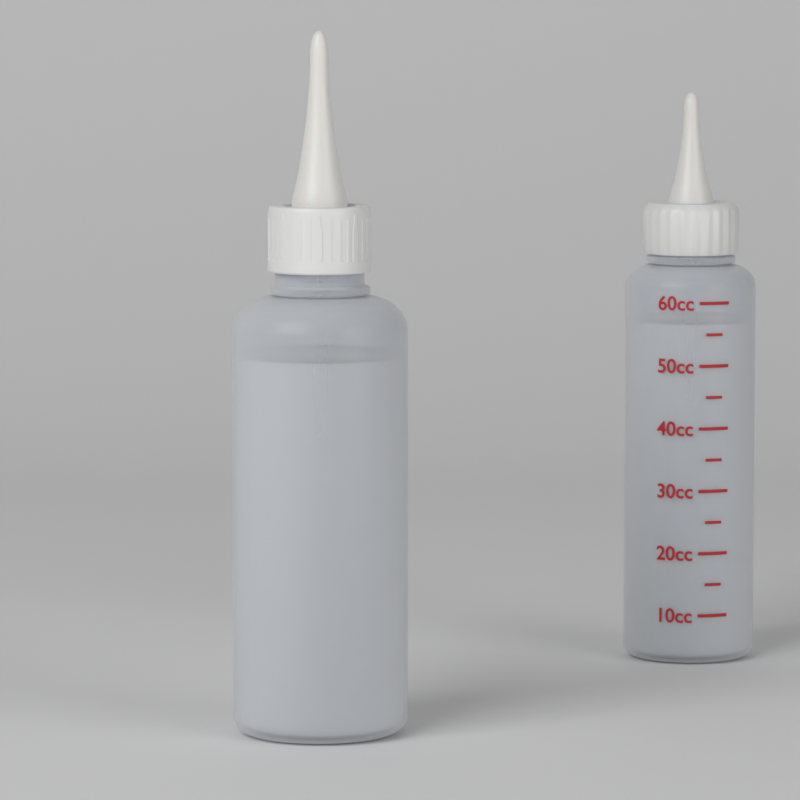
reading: 57 cc
